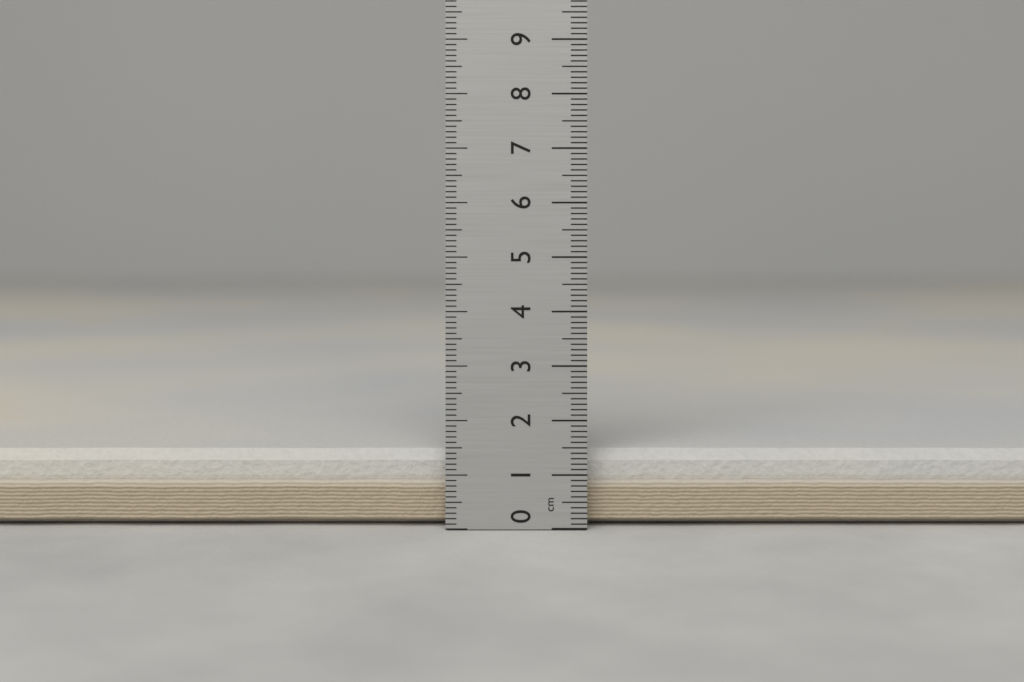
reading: 1.4 cm
